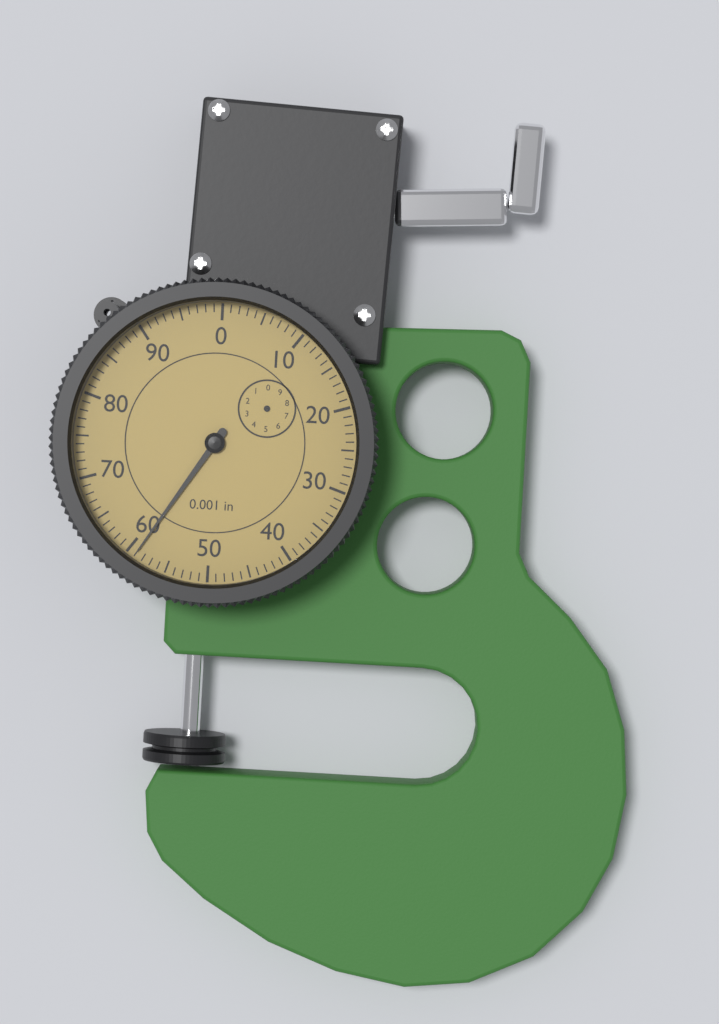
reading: 59 0.001 in
